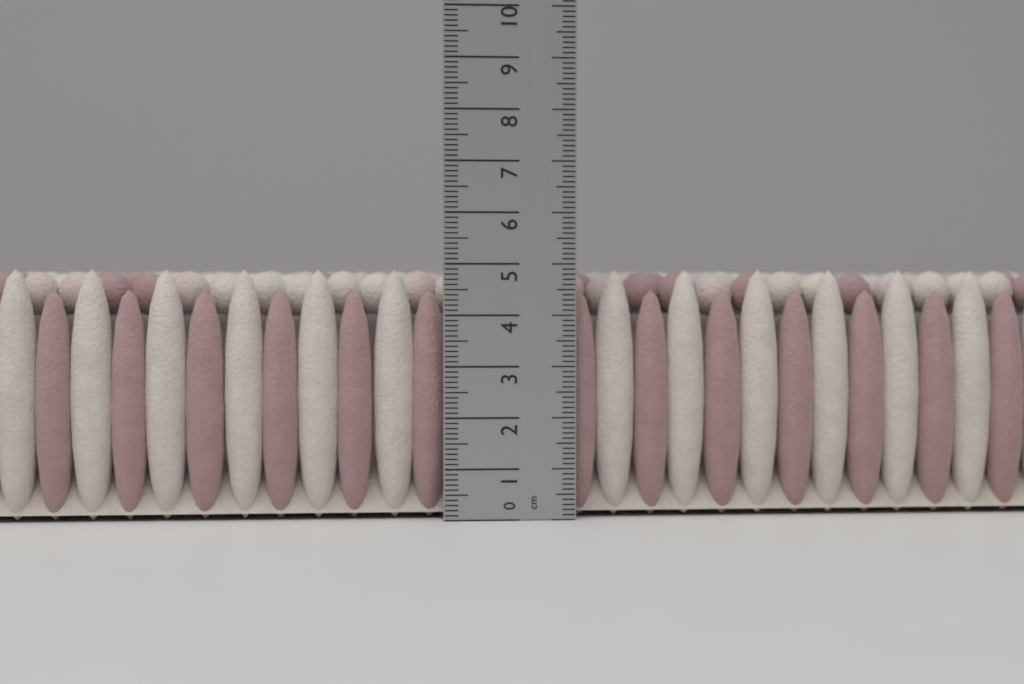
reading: 4.9 cm
